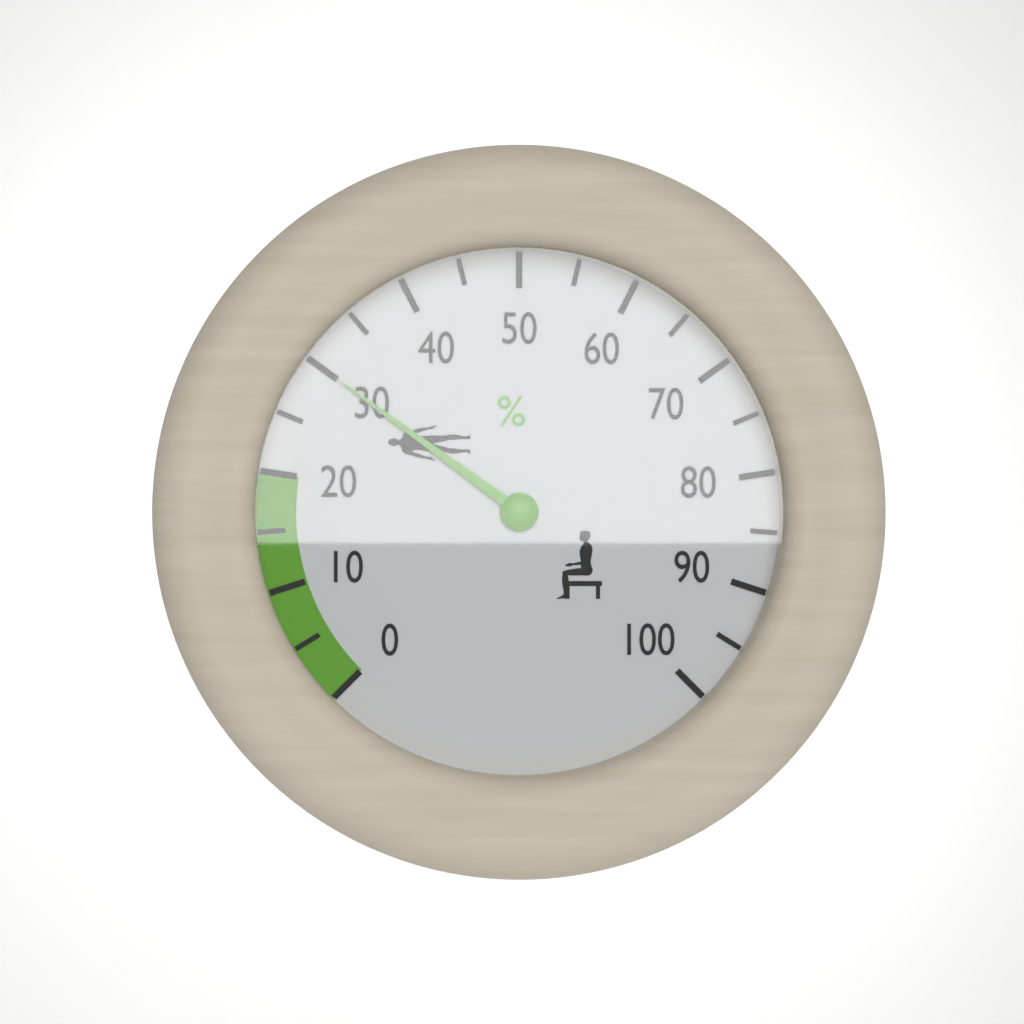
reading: 30 %
